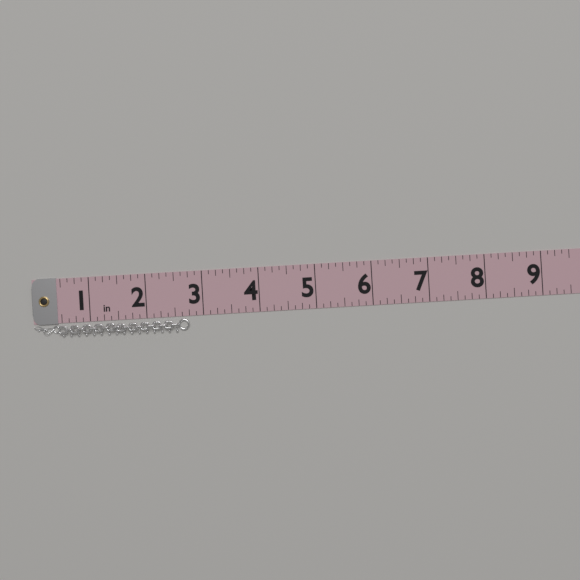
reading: 2.750 in
